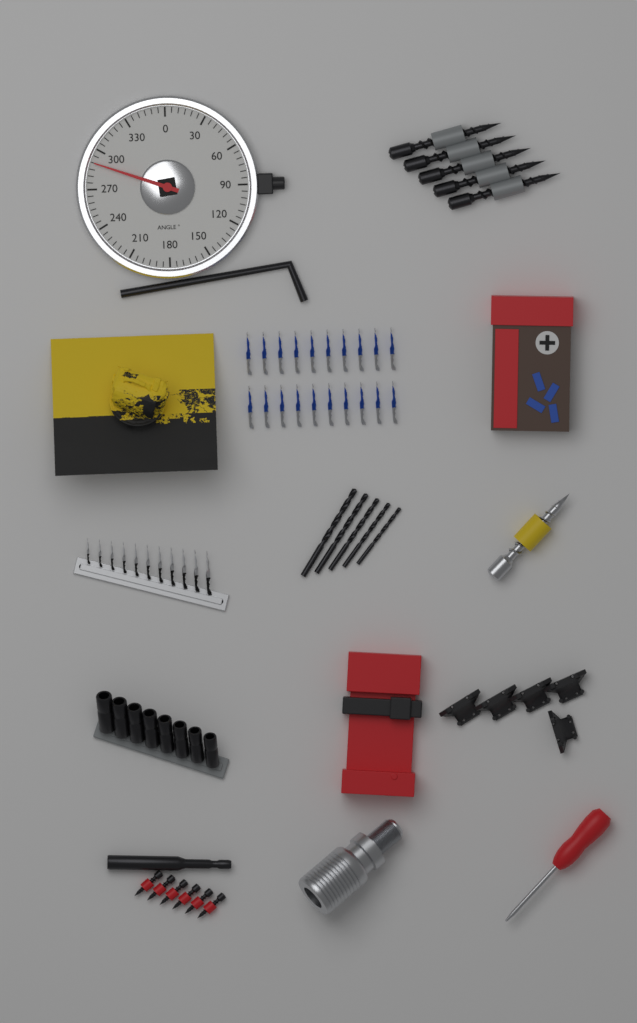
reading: 290 °
